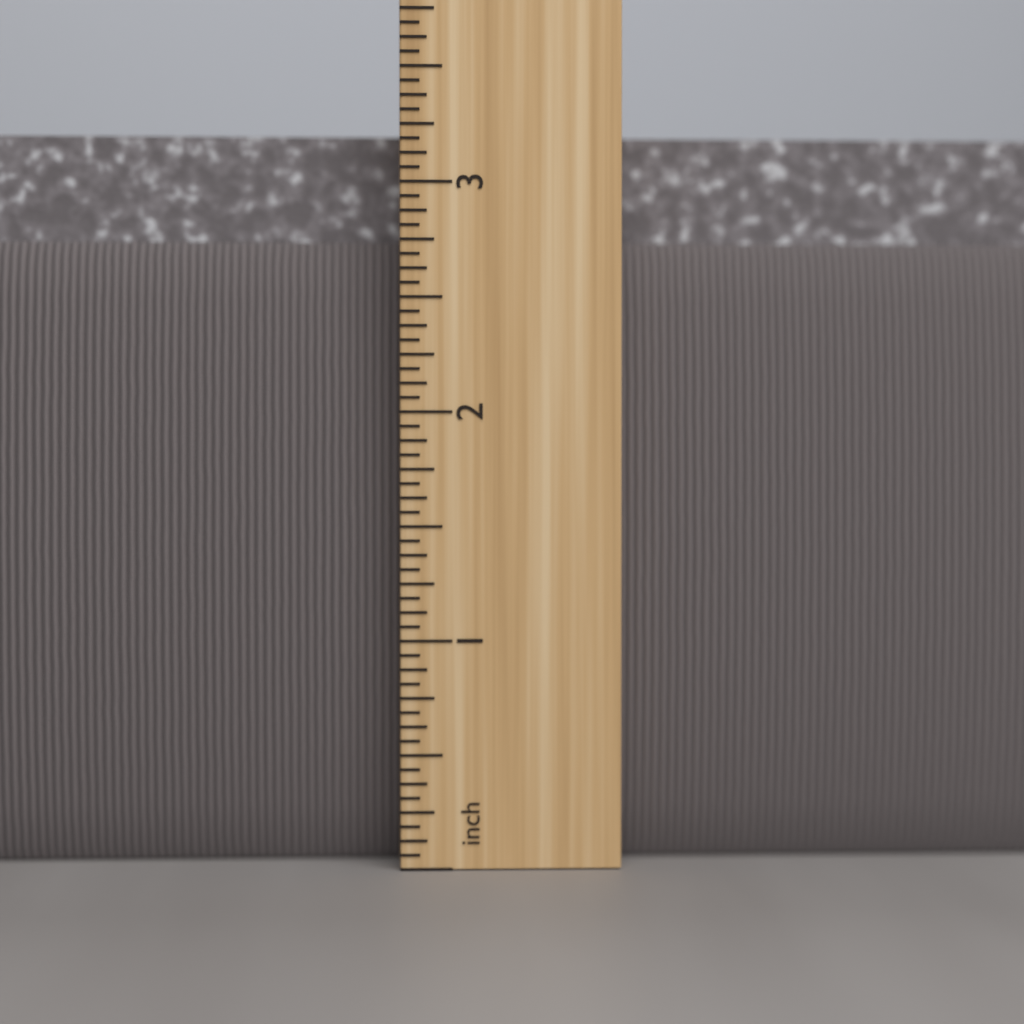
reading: 3.2500 inch
